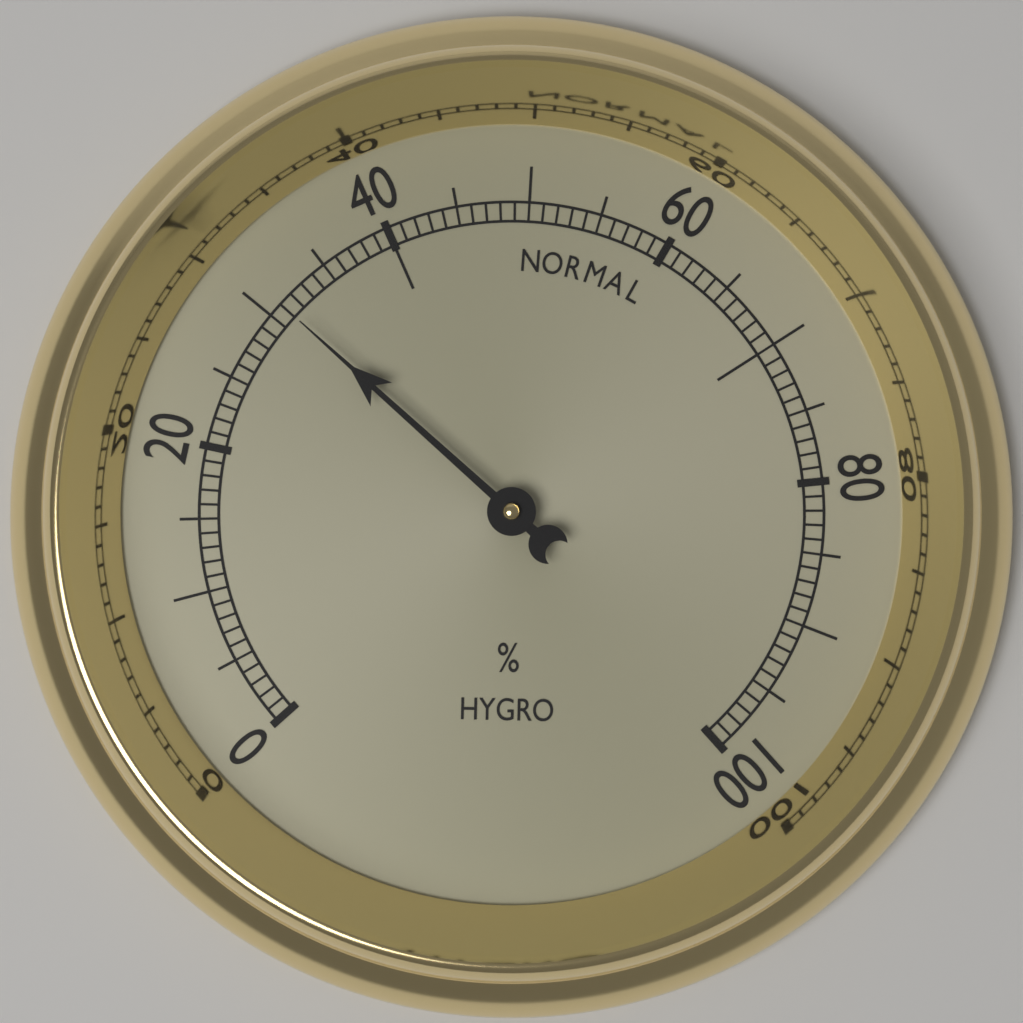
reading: 31 %
